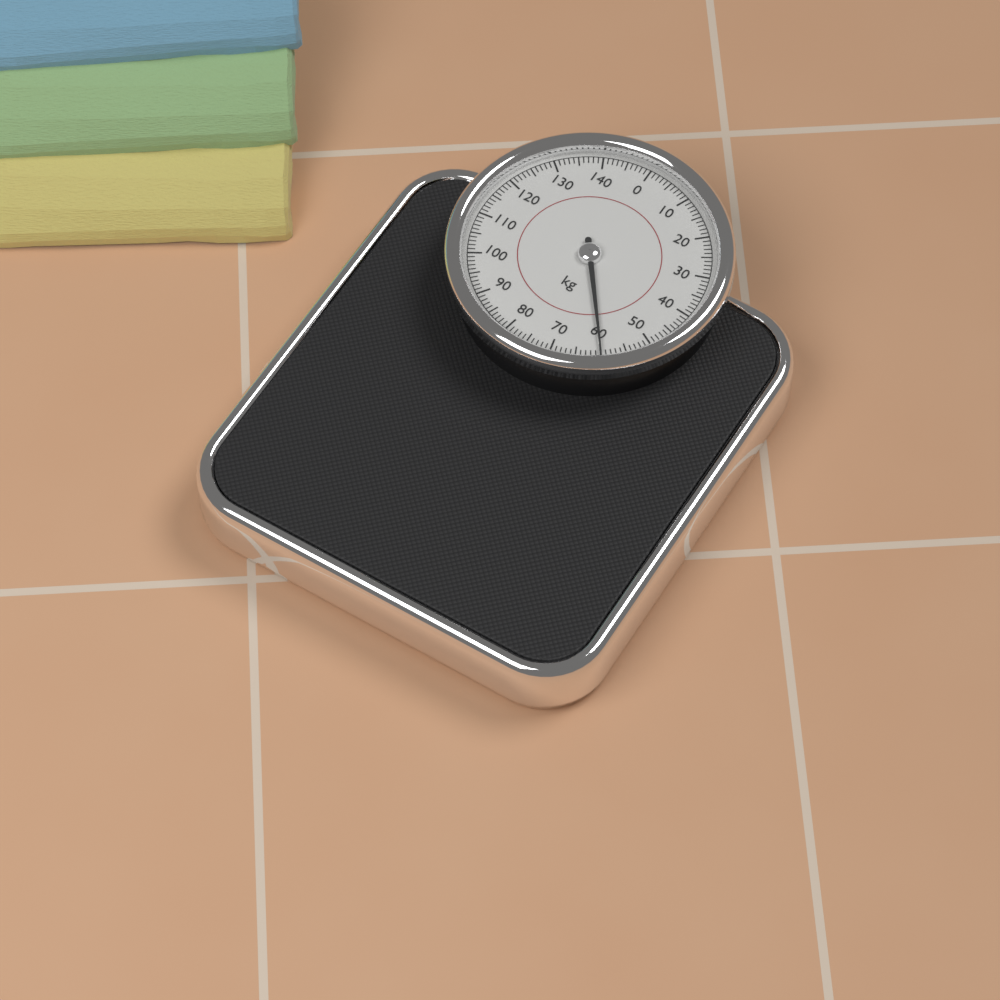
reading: 60 kg
